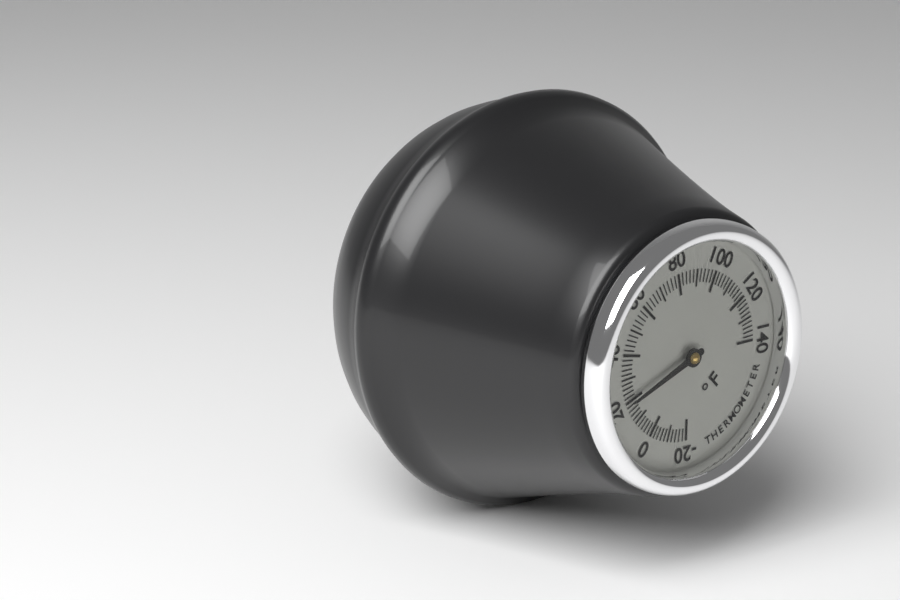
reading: 20 °F
